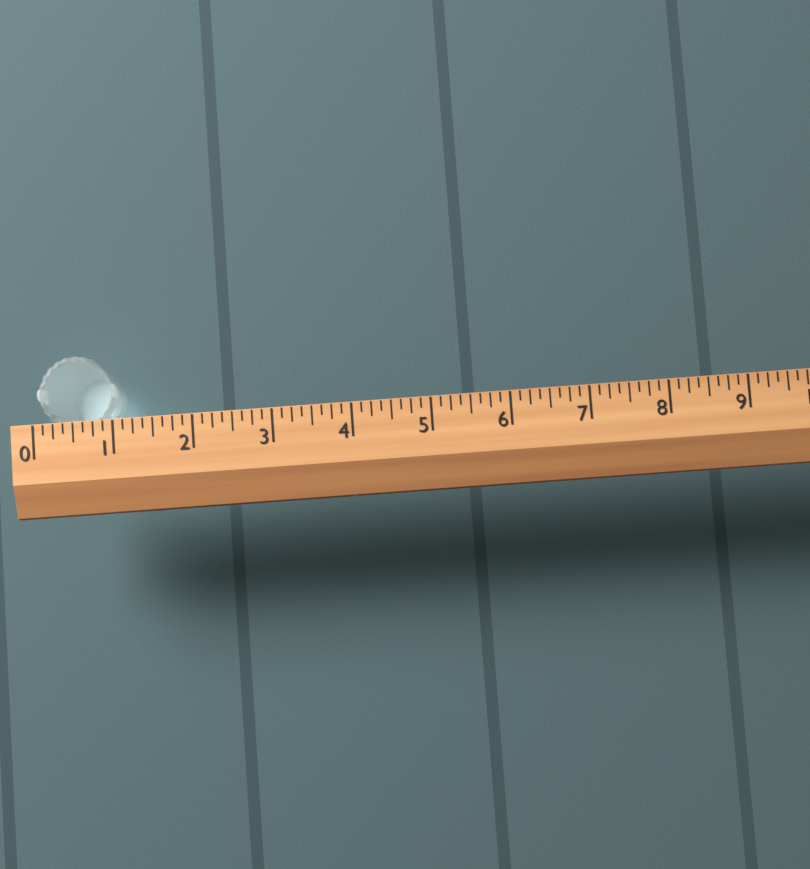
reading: 1.000 (no unit)
